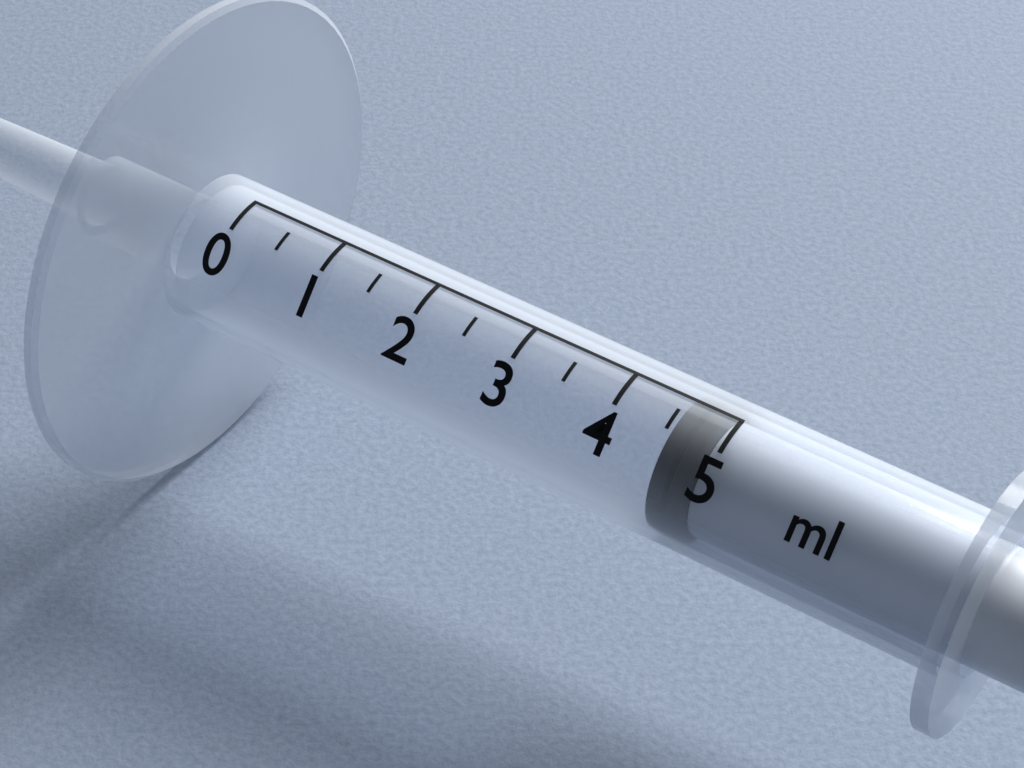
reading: 4.5 ml
